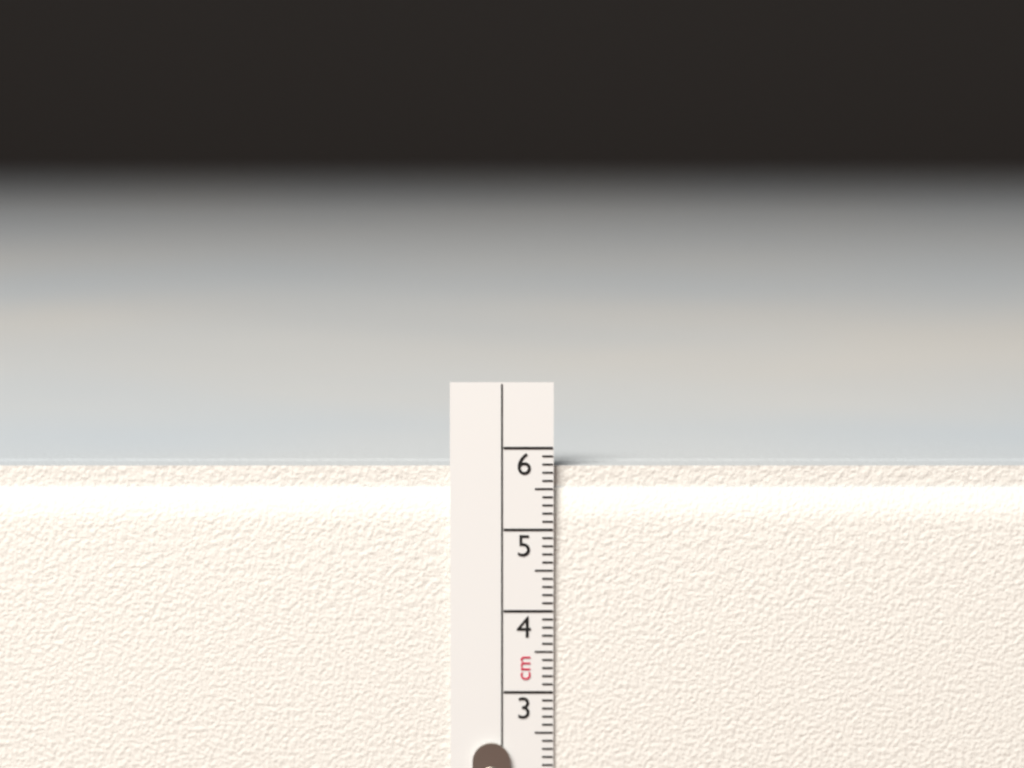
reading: 5.8 cm
